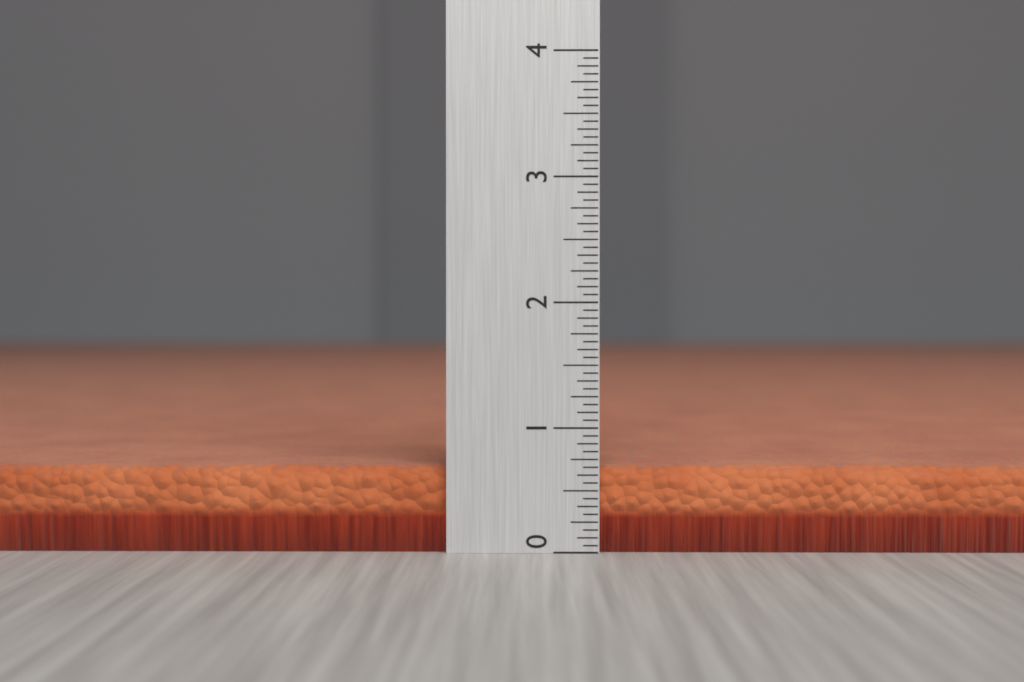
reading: 0.6875 (no unit)
